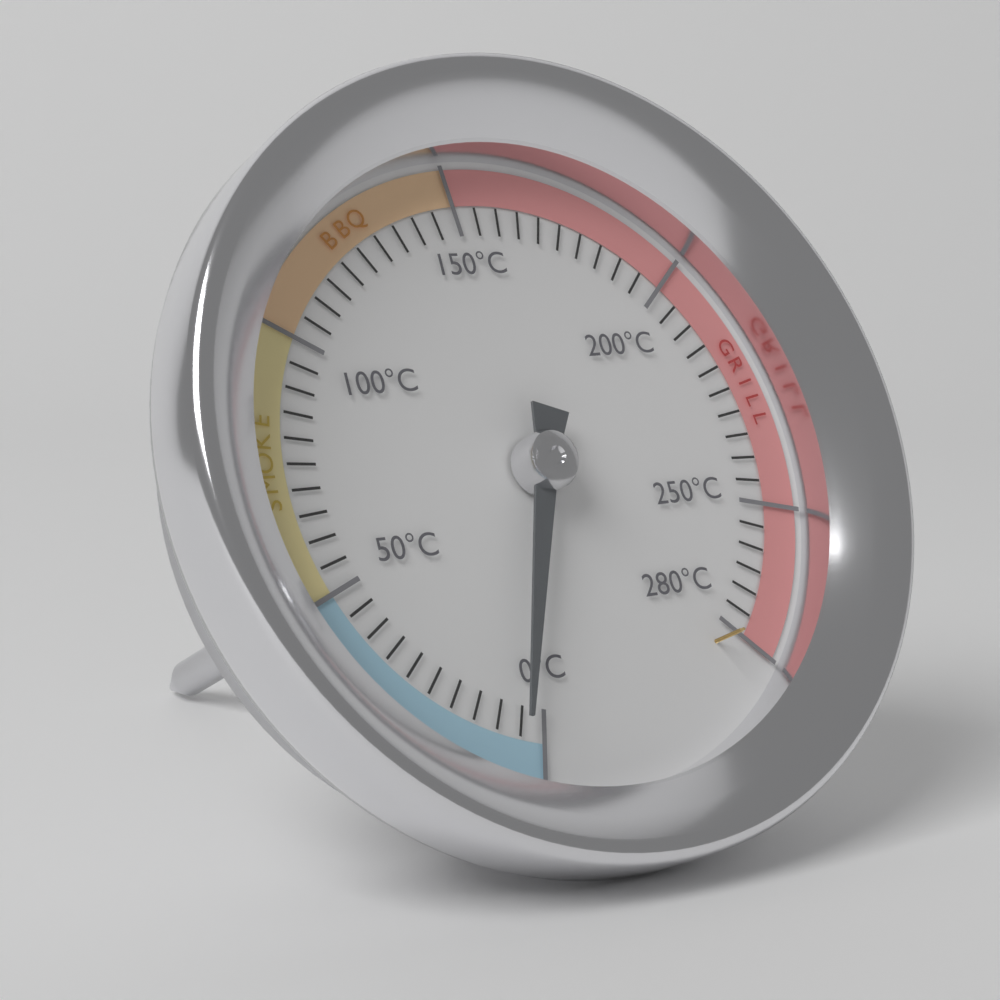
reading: 5 °C
